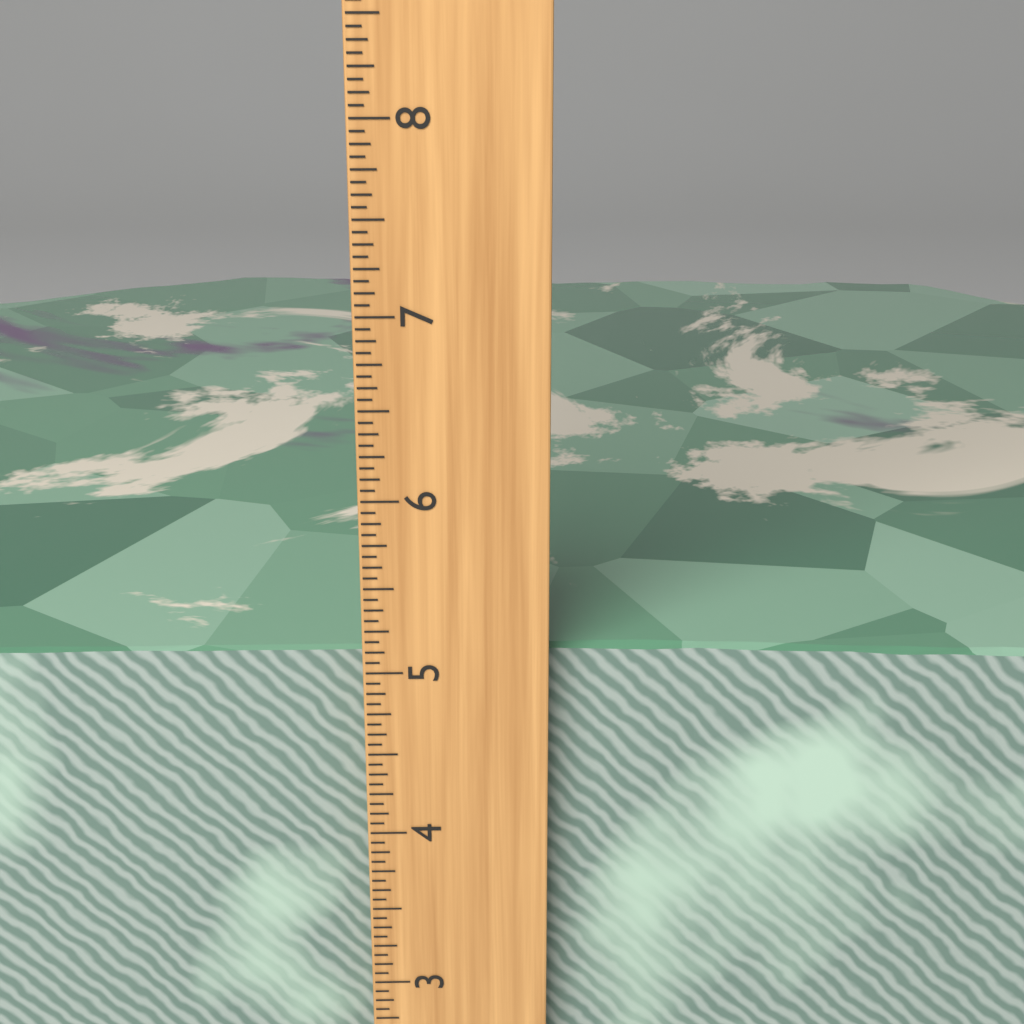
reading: 5.0625 inch
